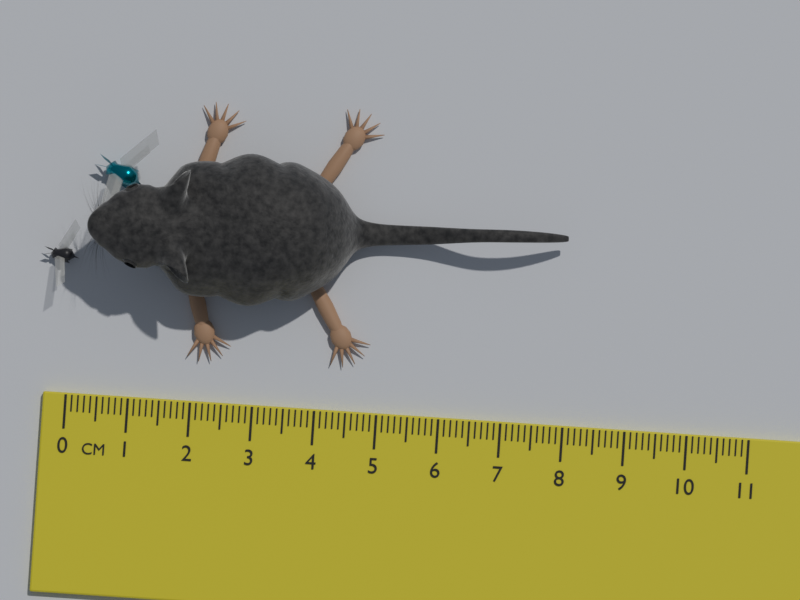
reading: 7.9 cm
